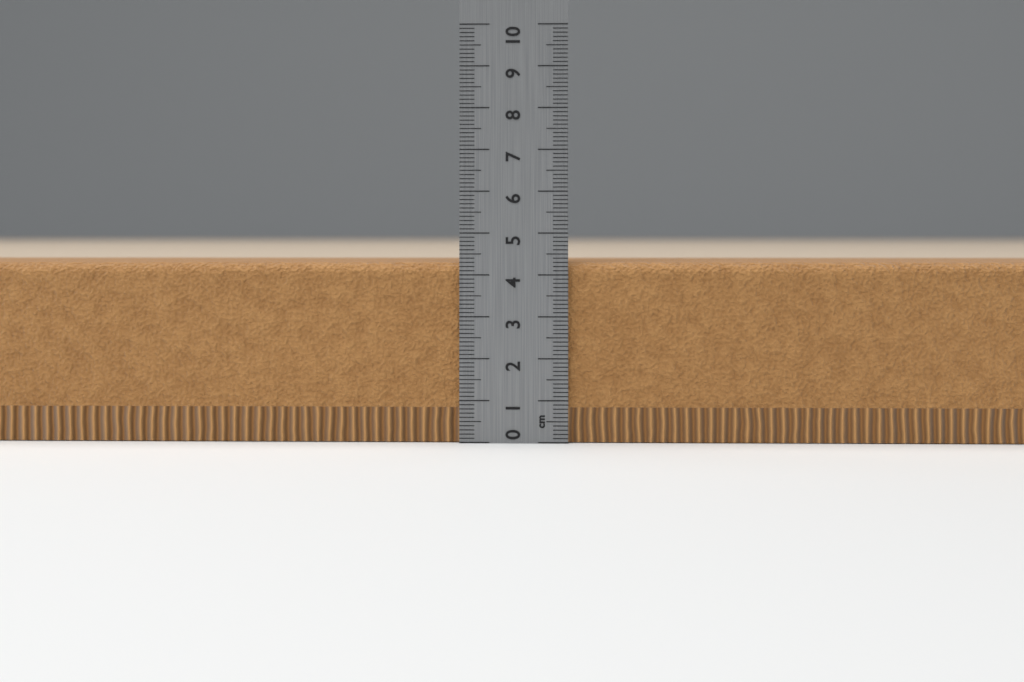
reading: 4.3 cm
